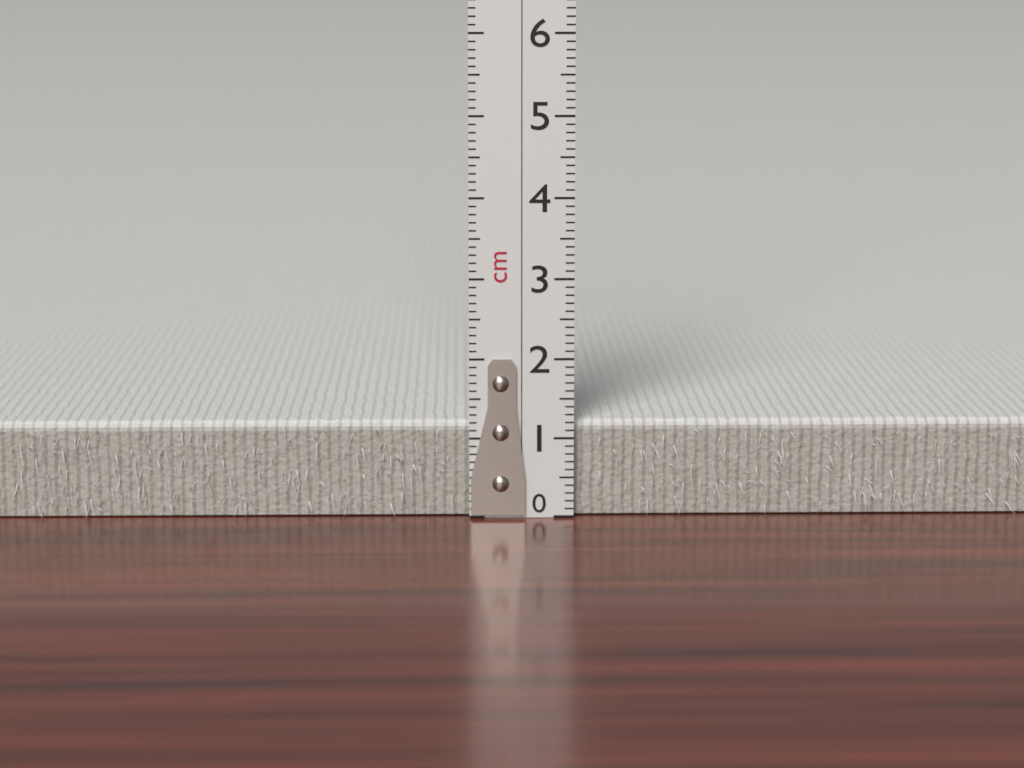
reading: 1.2 cm
